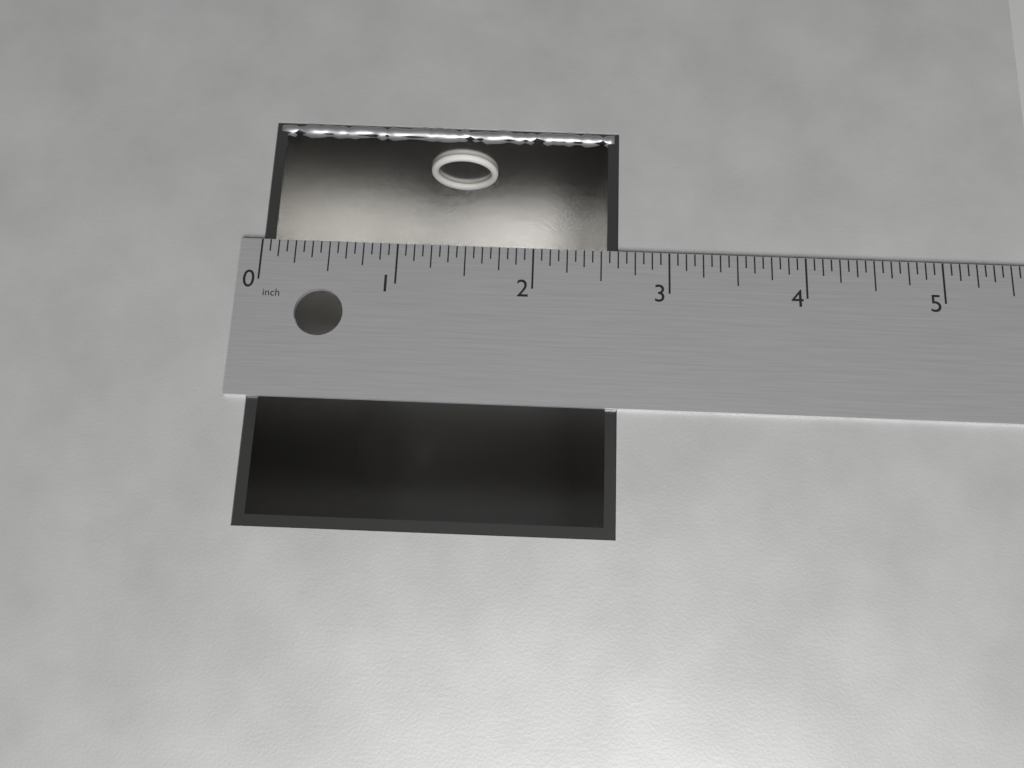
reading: 2.6250 in
